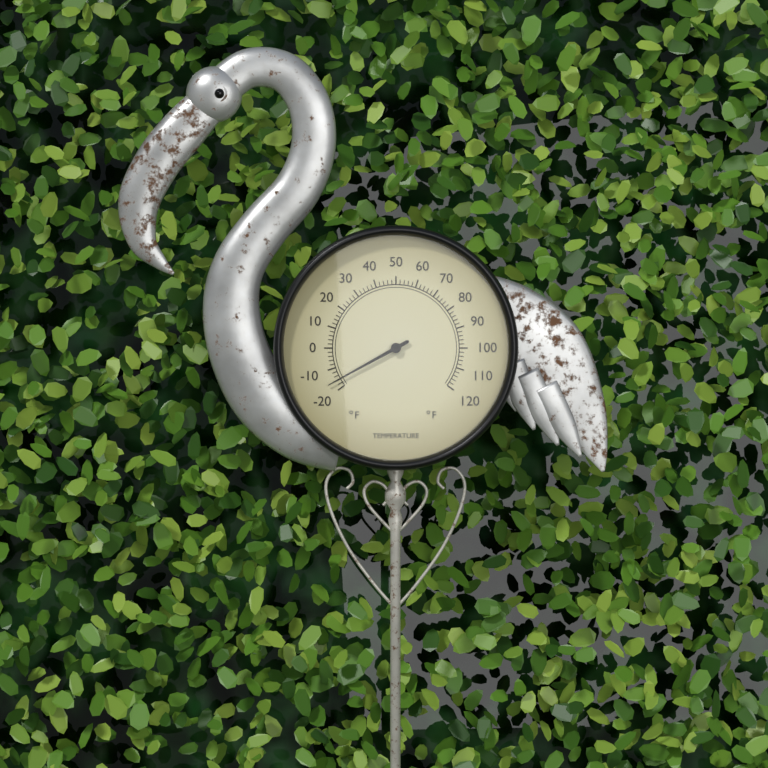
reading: -16 °F
